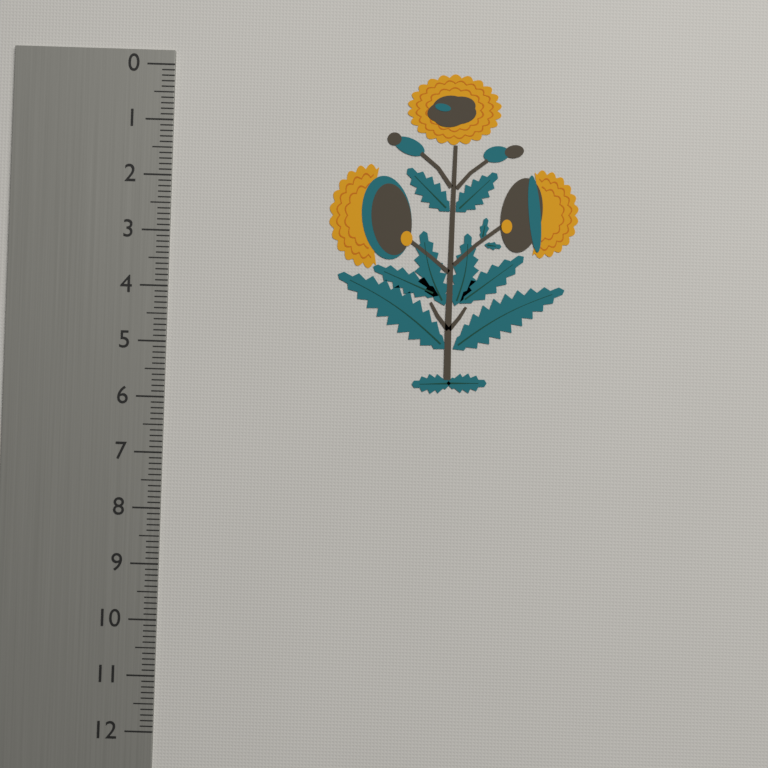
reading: 5.8 (no unit)
